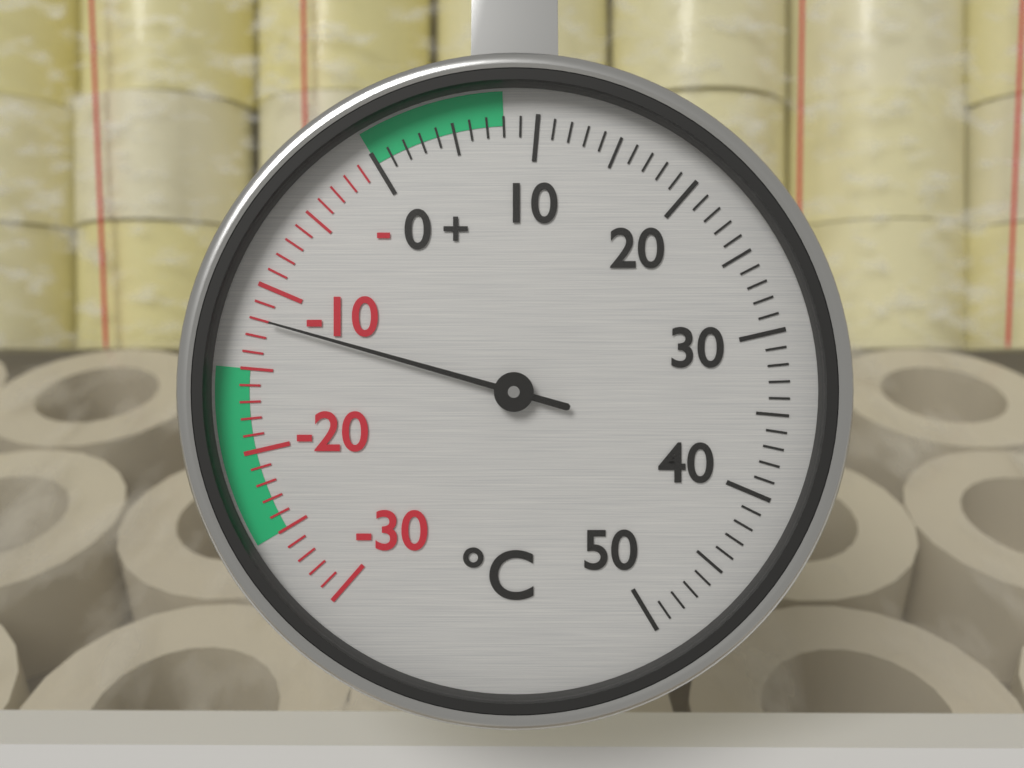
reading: -12 °C
